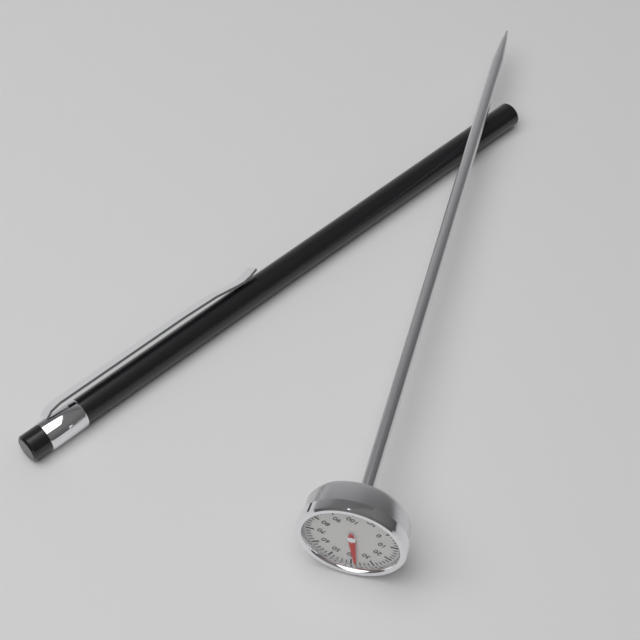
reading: 38 °C
